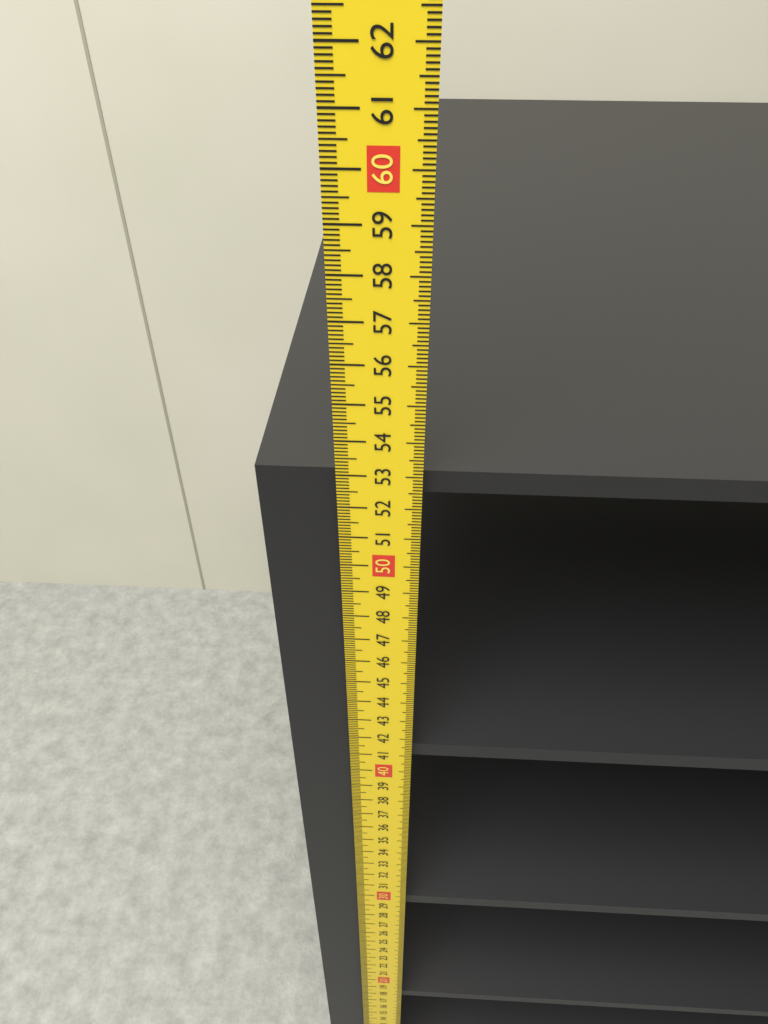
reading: 52.9 cm
